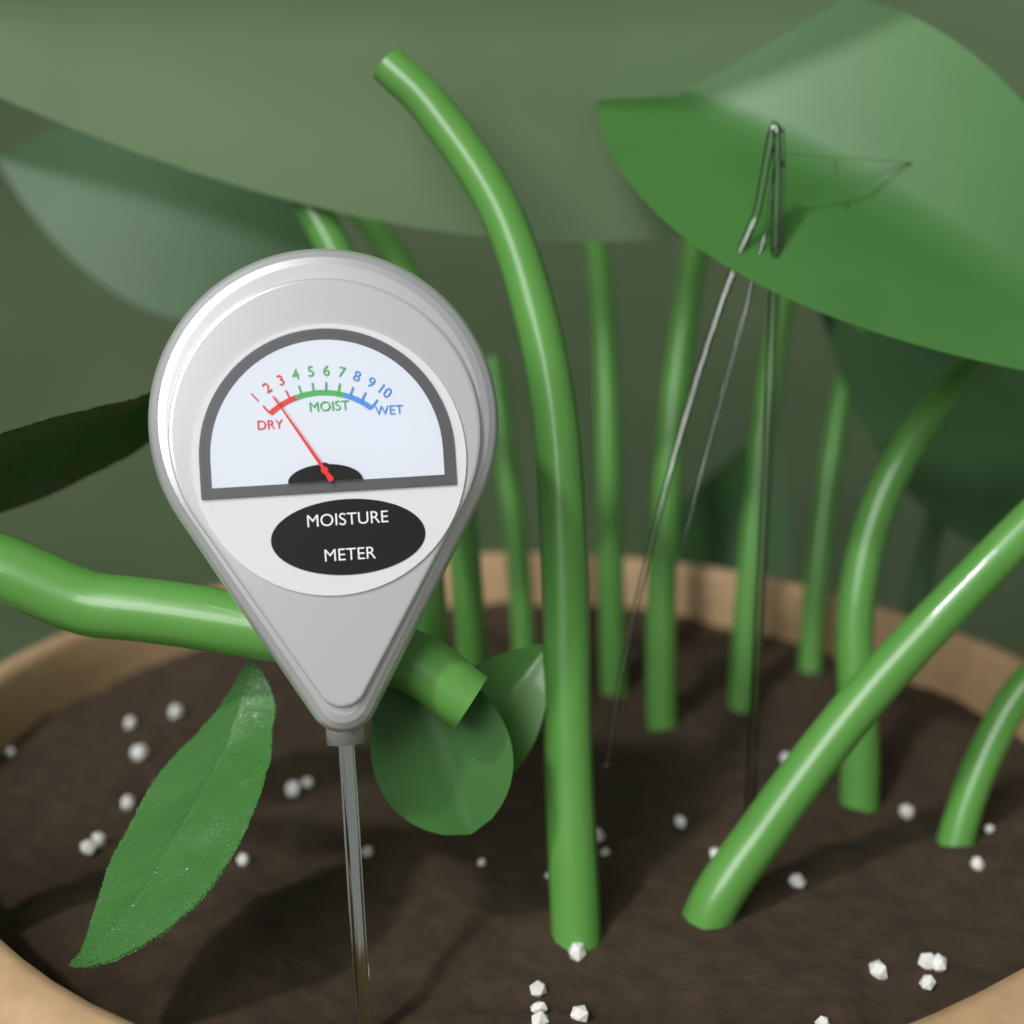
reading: 2 (no unit)
